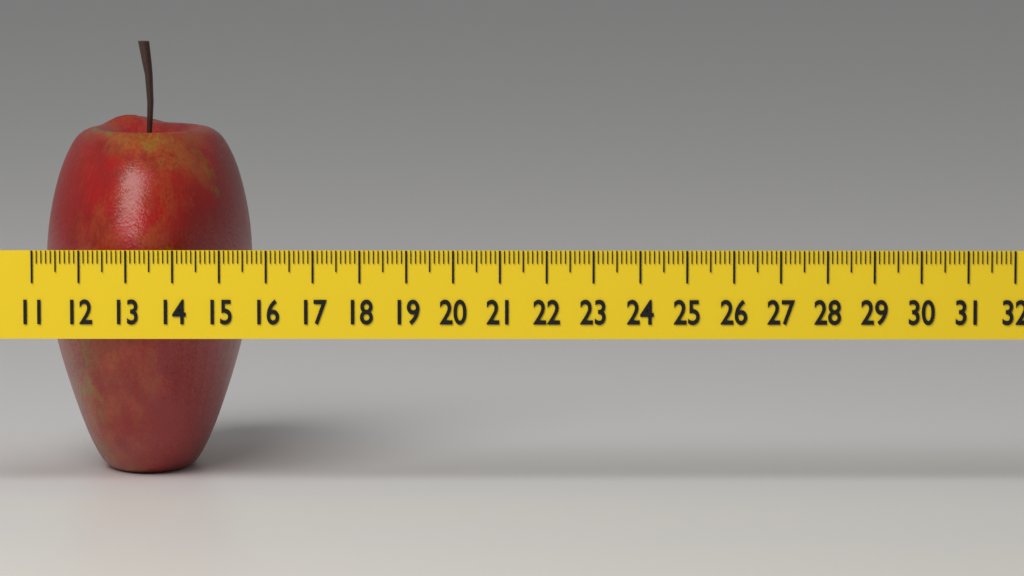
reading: 15.5 (no unit)
